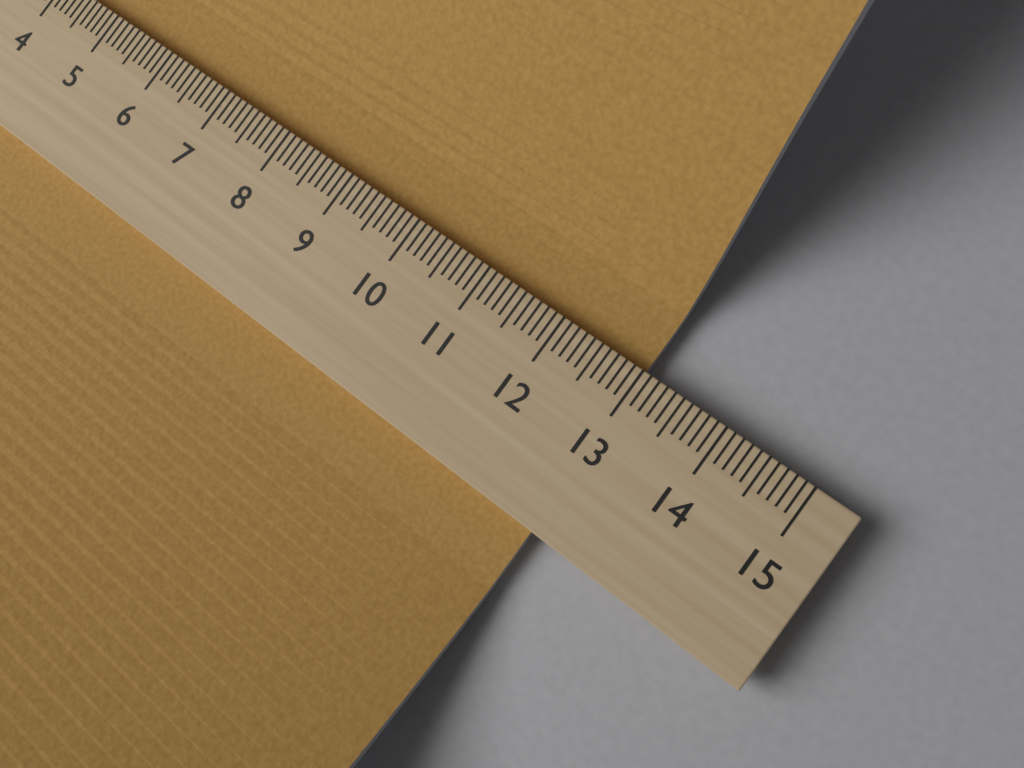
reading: 13.0 (no unit)
